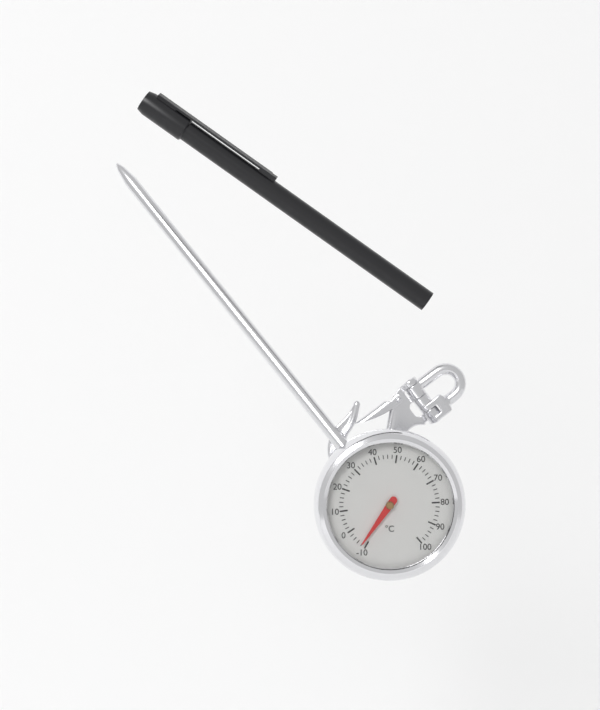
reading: -8 °C
